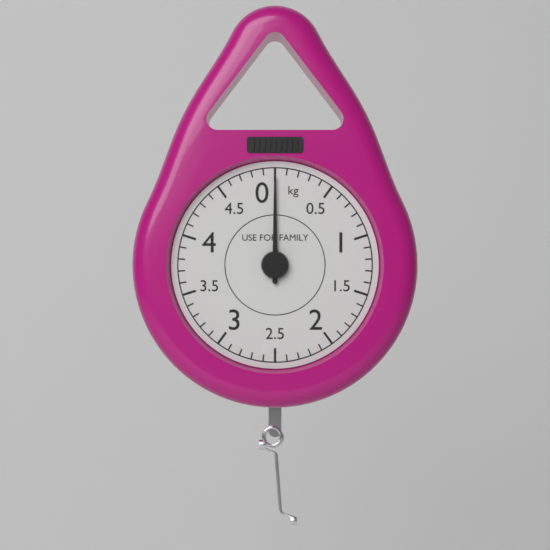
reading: 0.0 kg
